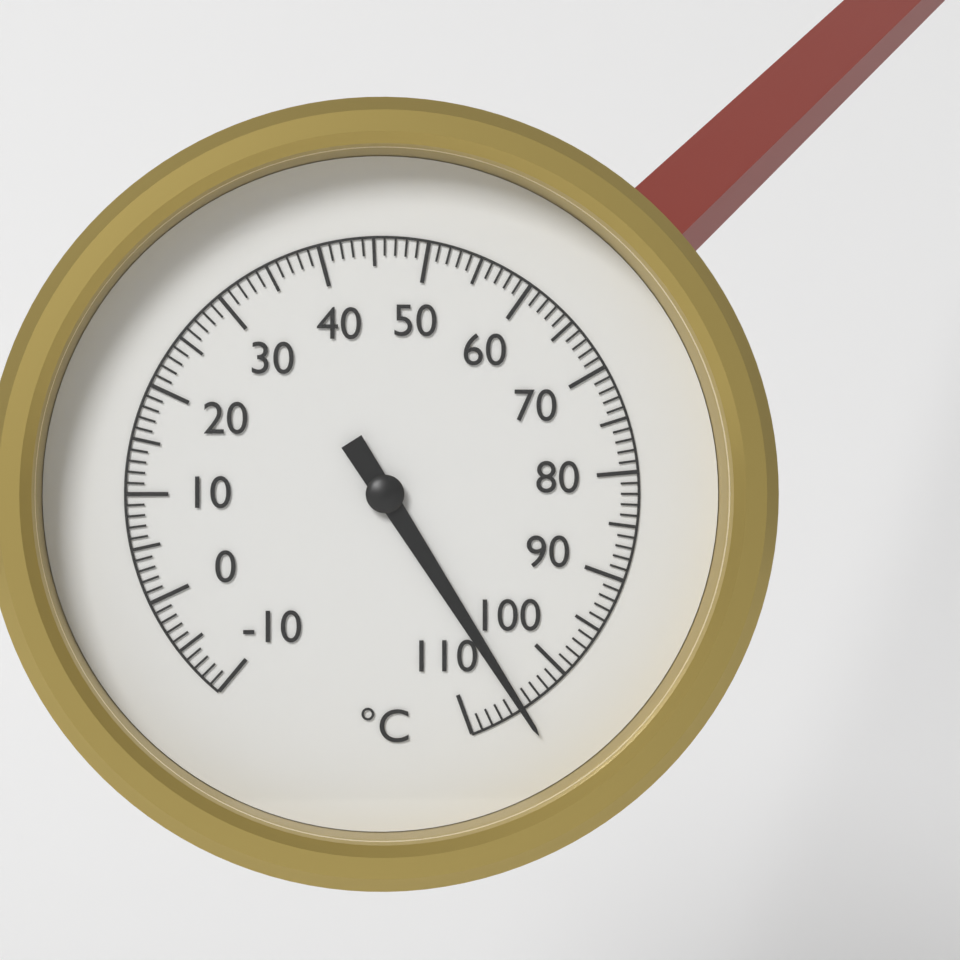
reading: 105 °C
